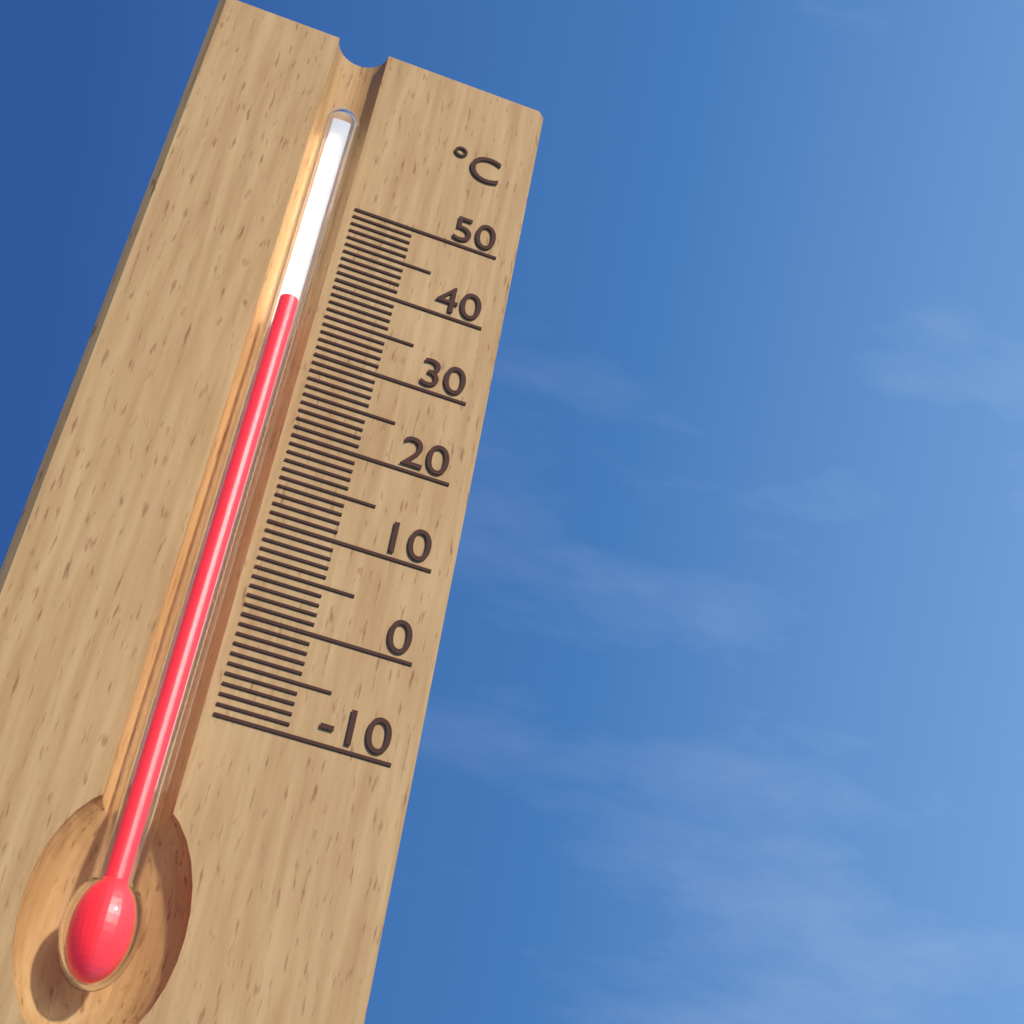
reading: 35 °C
